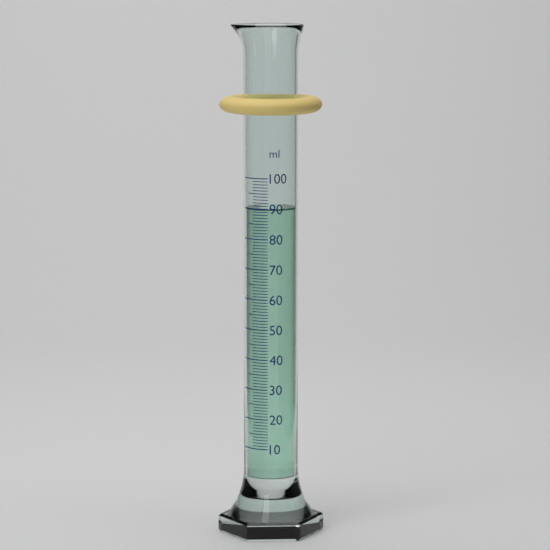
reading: 90 ml
